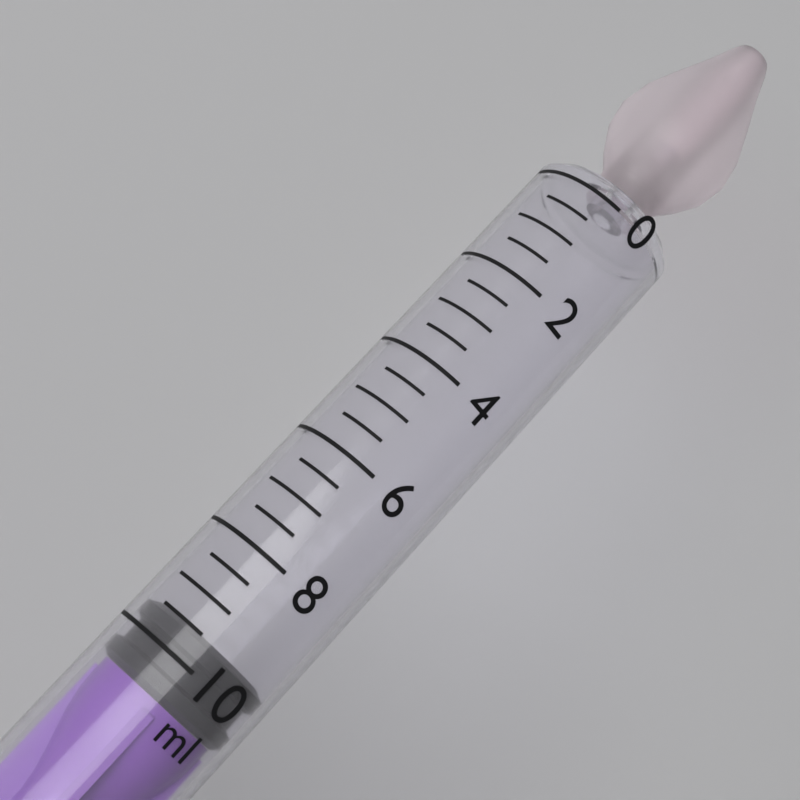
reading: 9.5 ml
